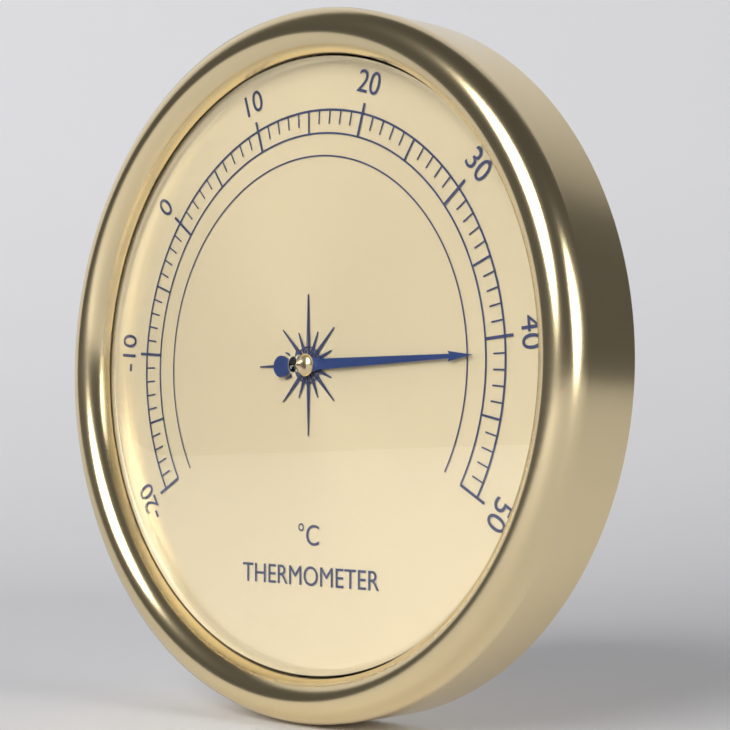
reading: 41 °C
